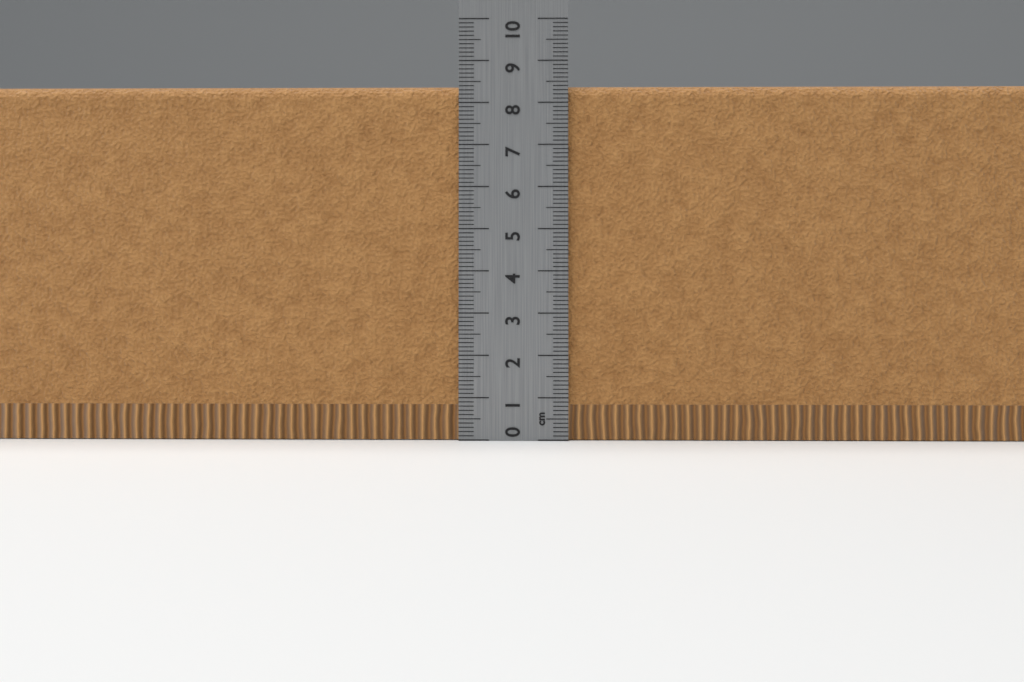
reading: 8.4 cm
